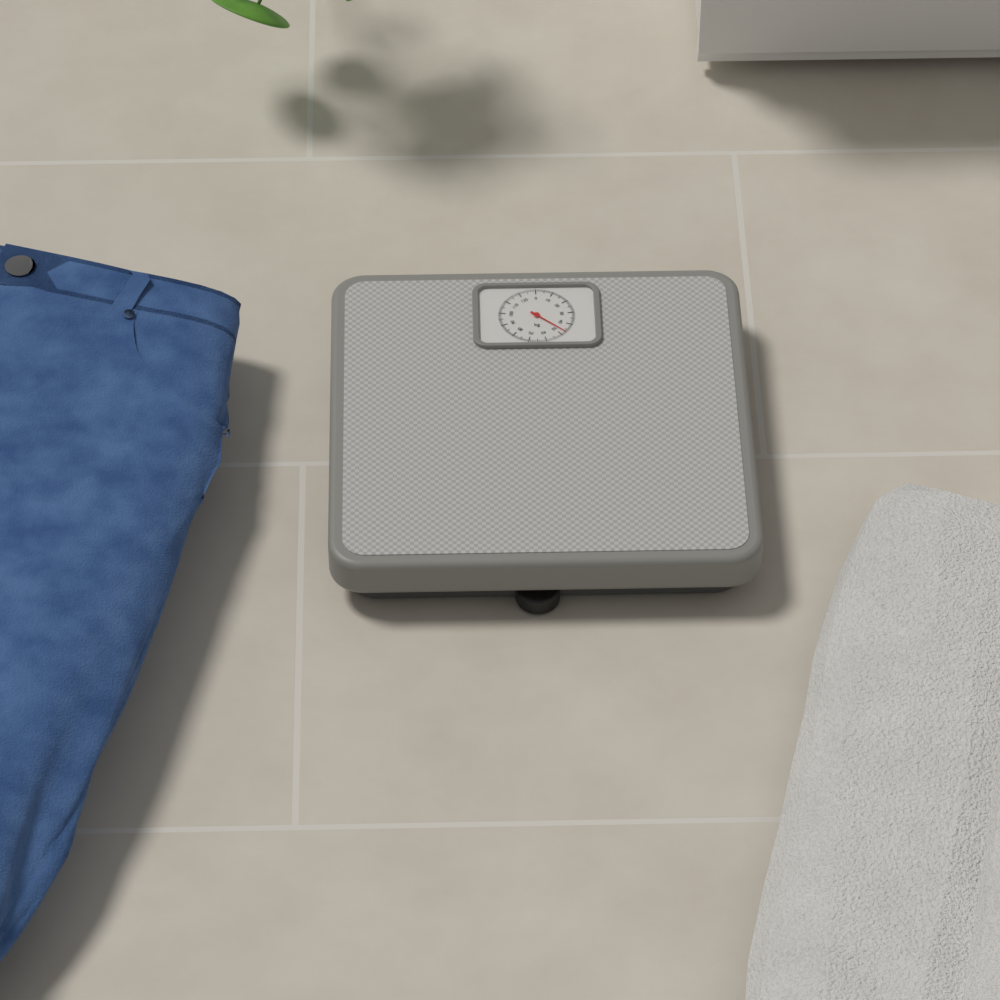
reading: 47 kg
